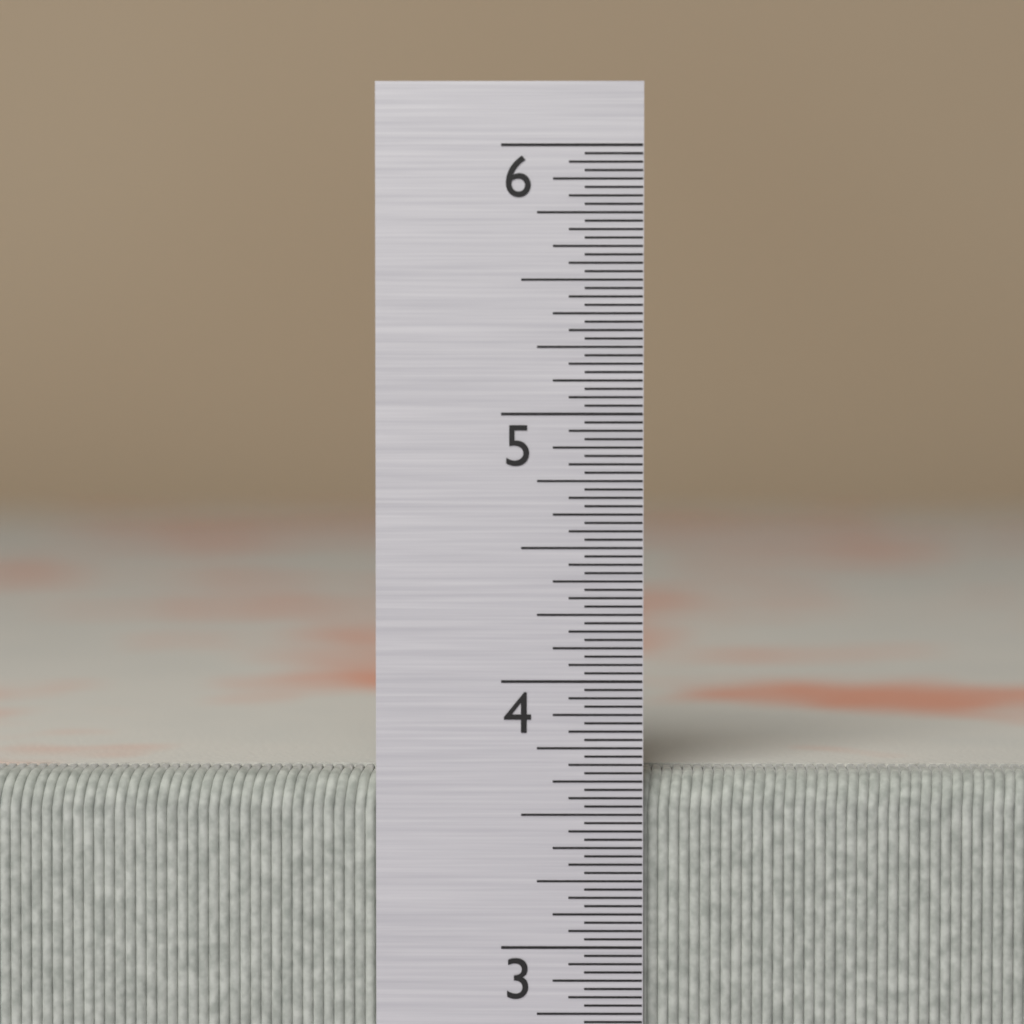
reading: 3.65625 in
